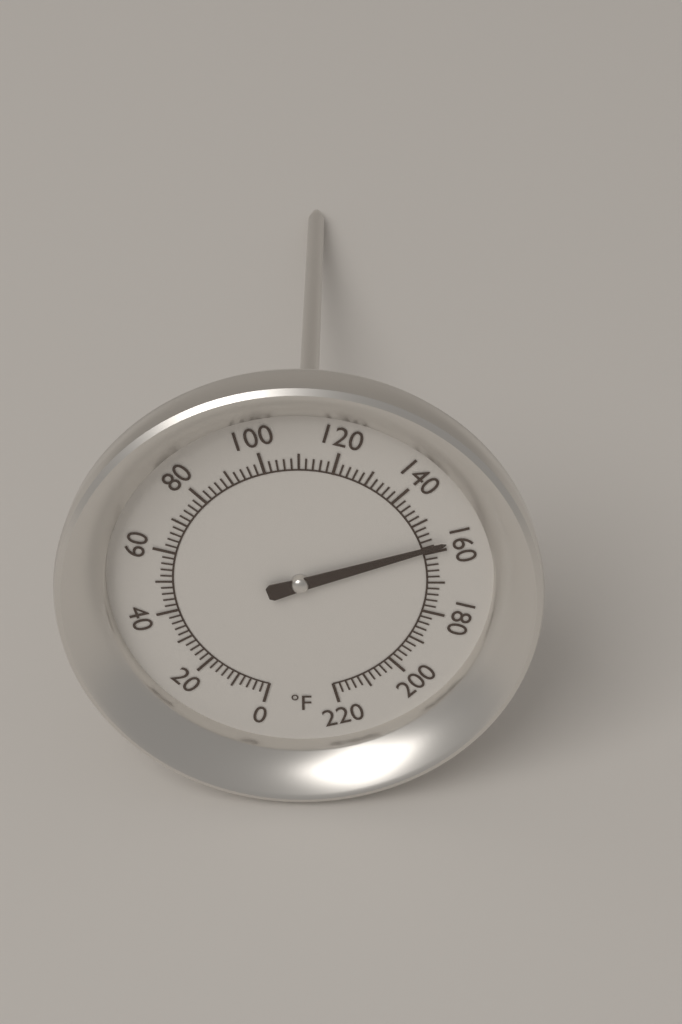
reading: 158 °F
